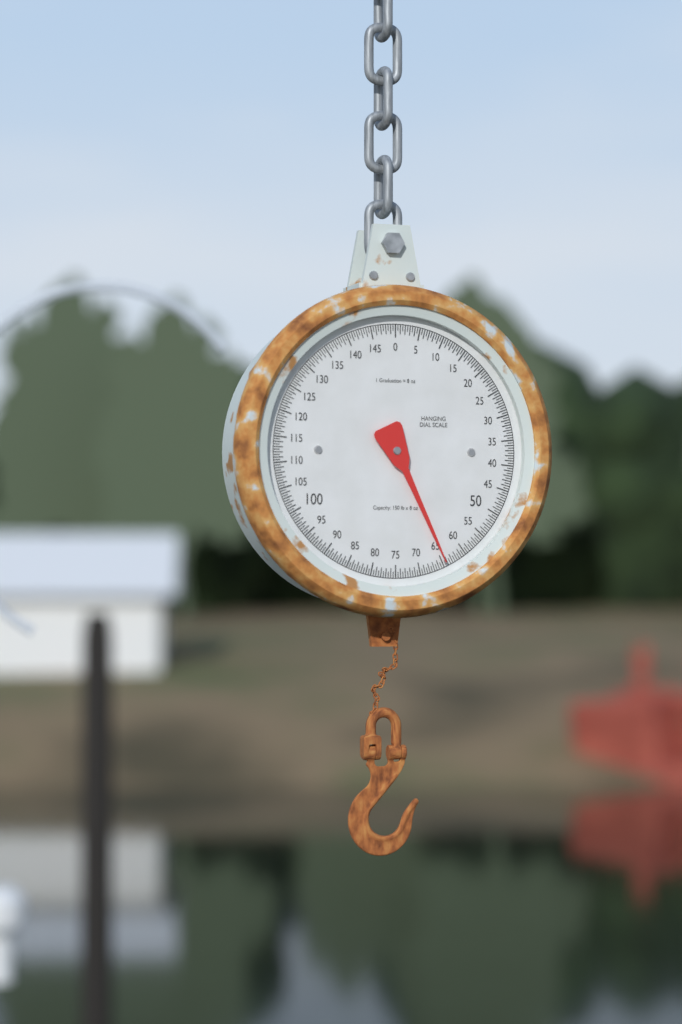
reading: 64.5 lb
